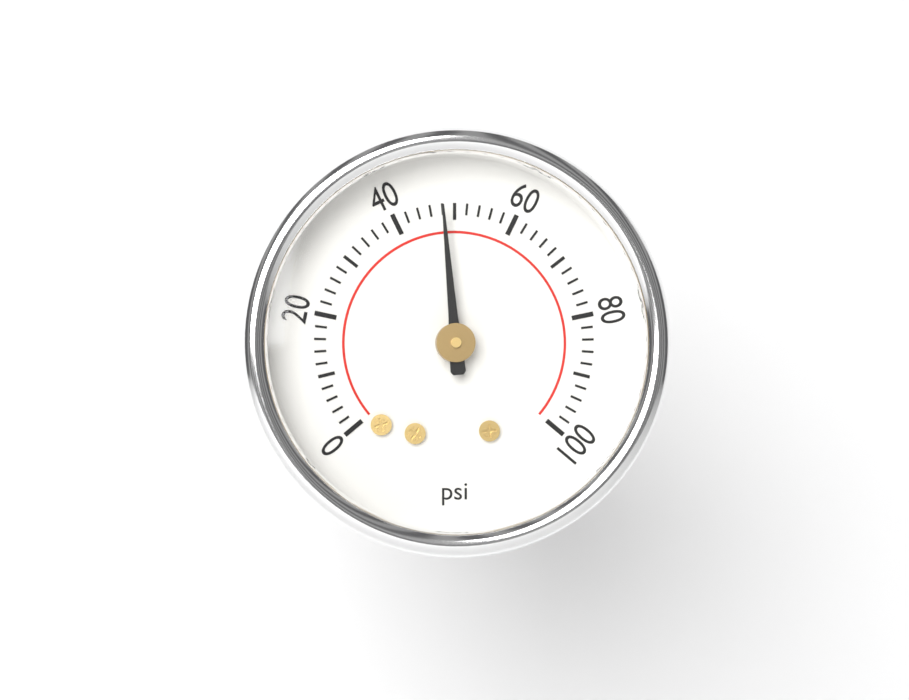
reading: 48 psi
